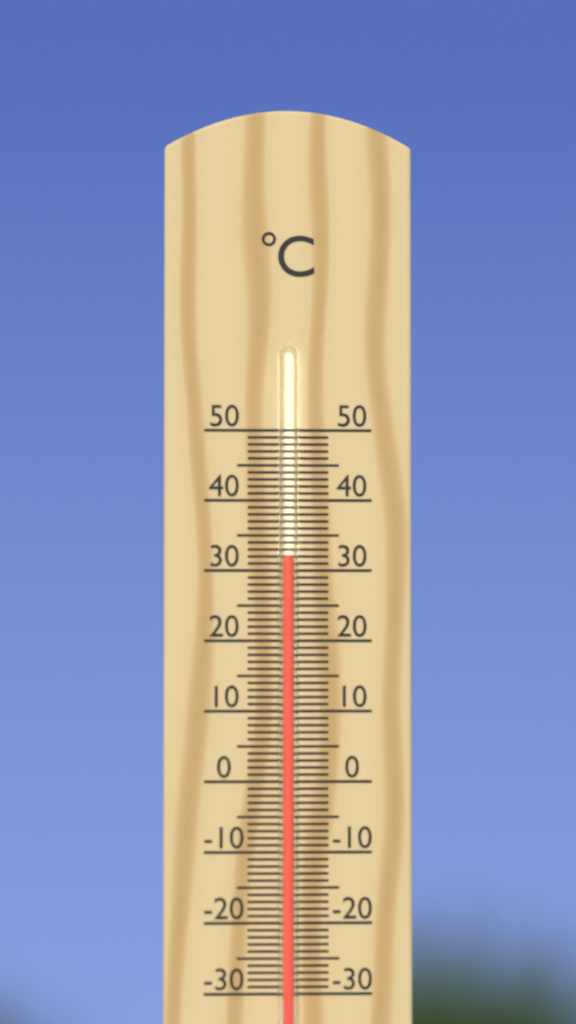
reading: 32 °C
